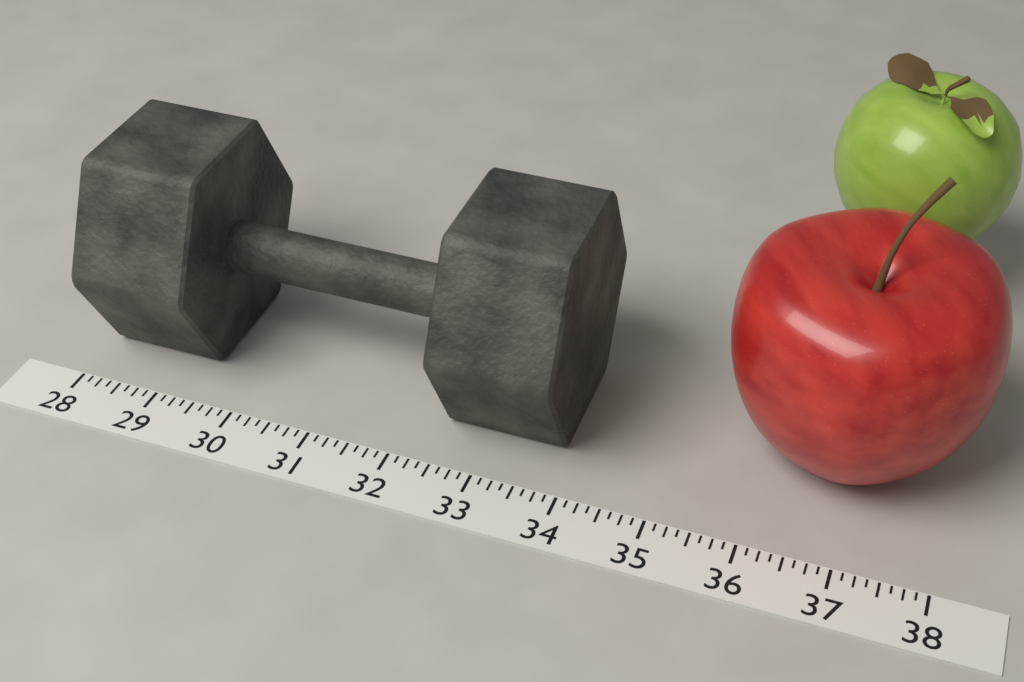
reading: 33.875 (no unit)
